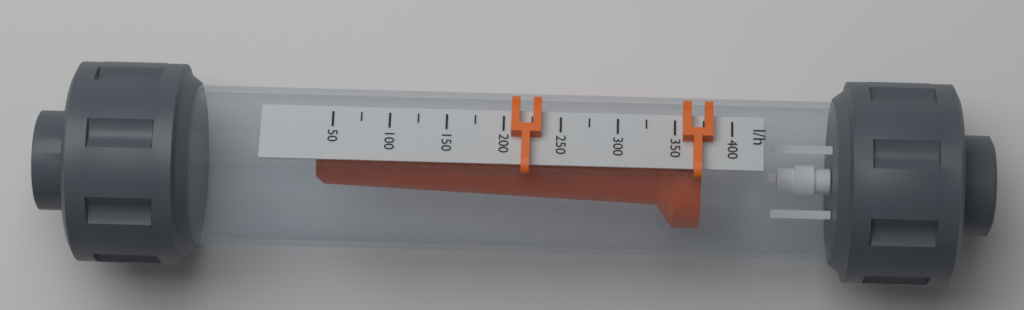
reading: 375 l/h
